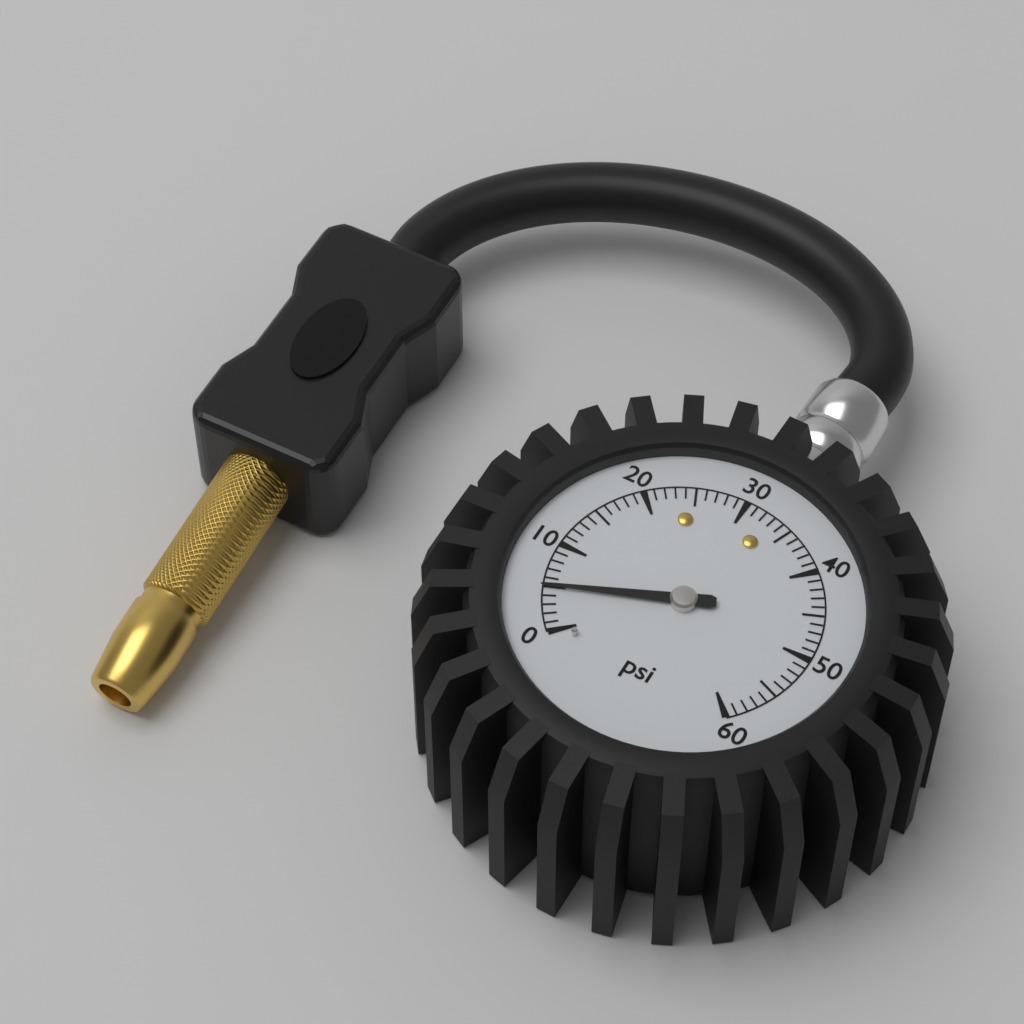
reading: 5 psi
